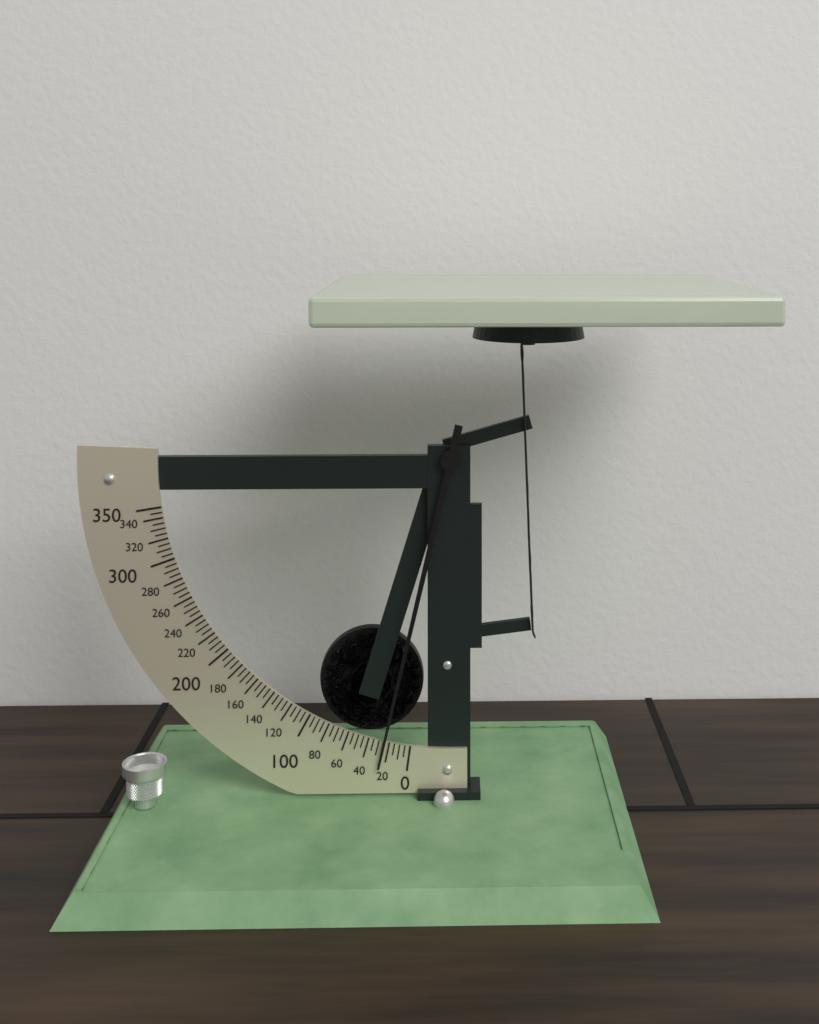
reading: 25 (no unit)
